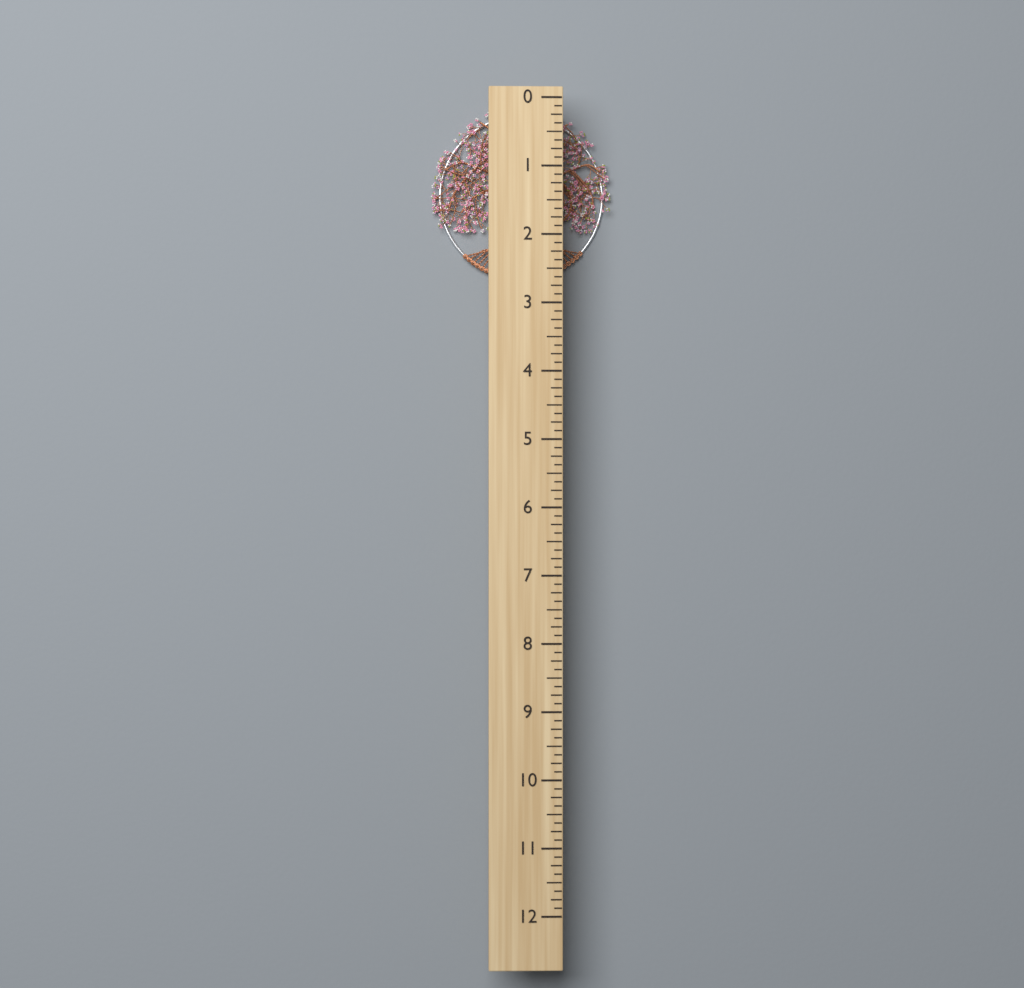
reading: 2.625 (no unit)
